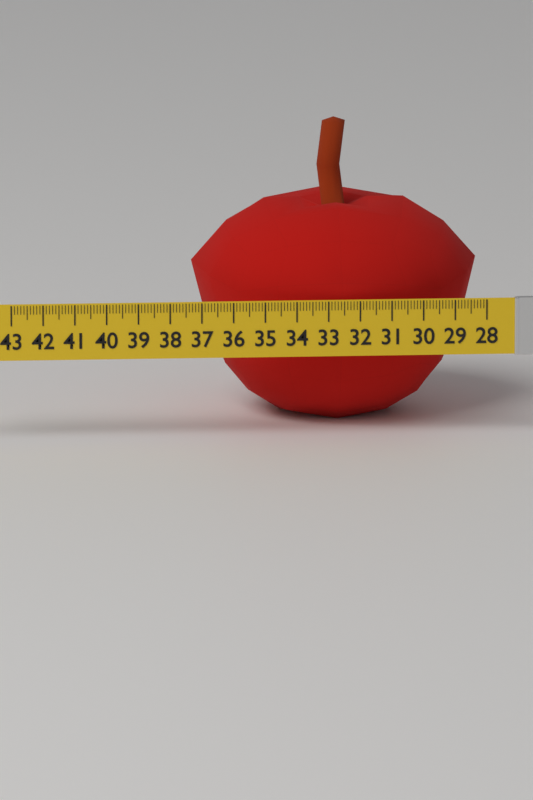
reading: 37.1 (no unit)
